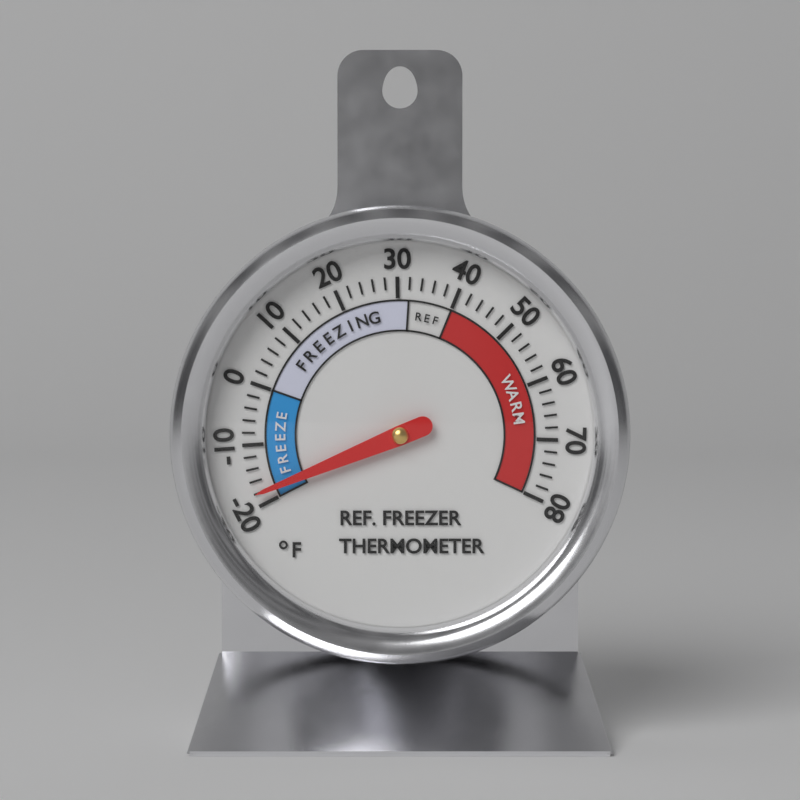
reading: -18 °F
